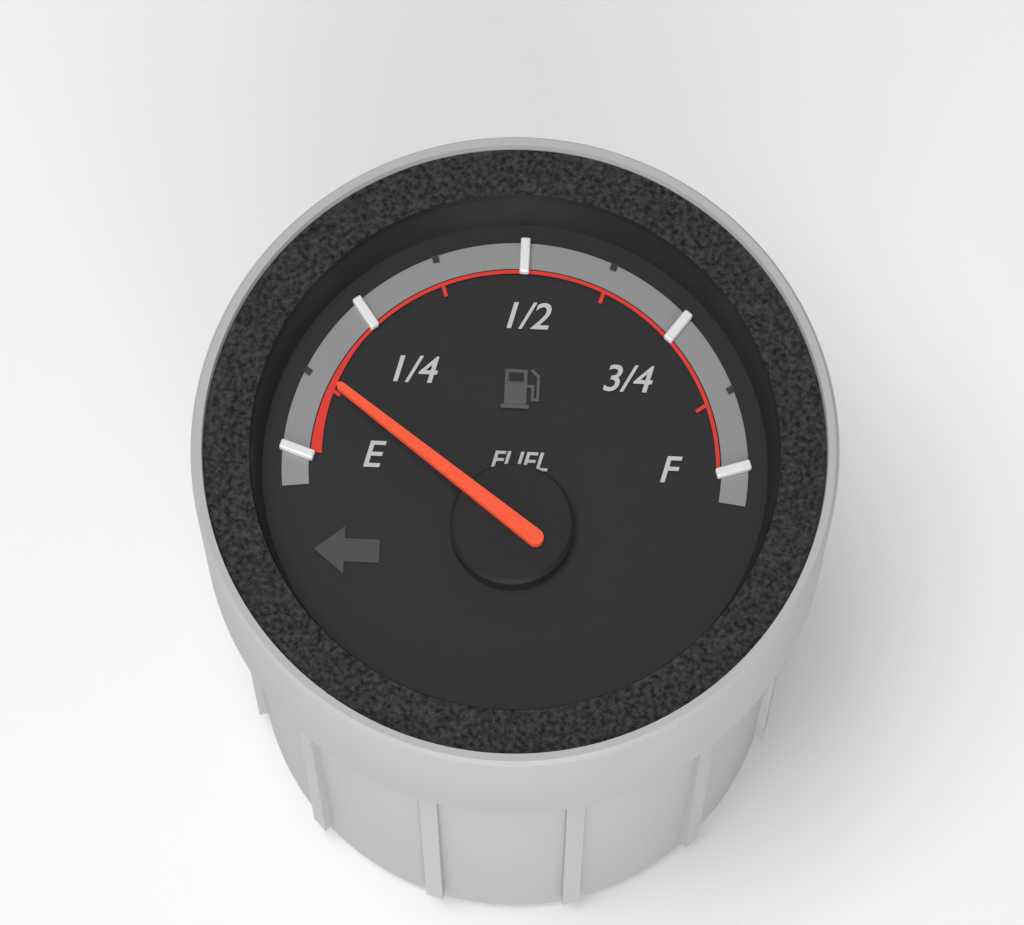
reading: 0.125 (no unit)
